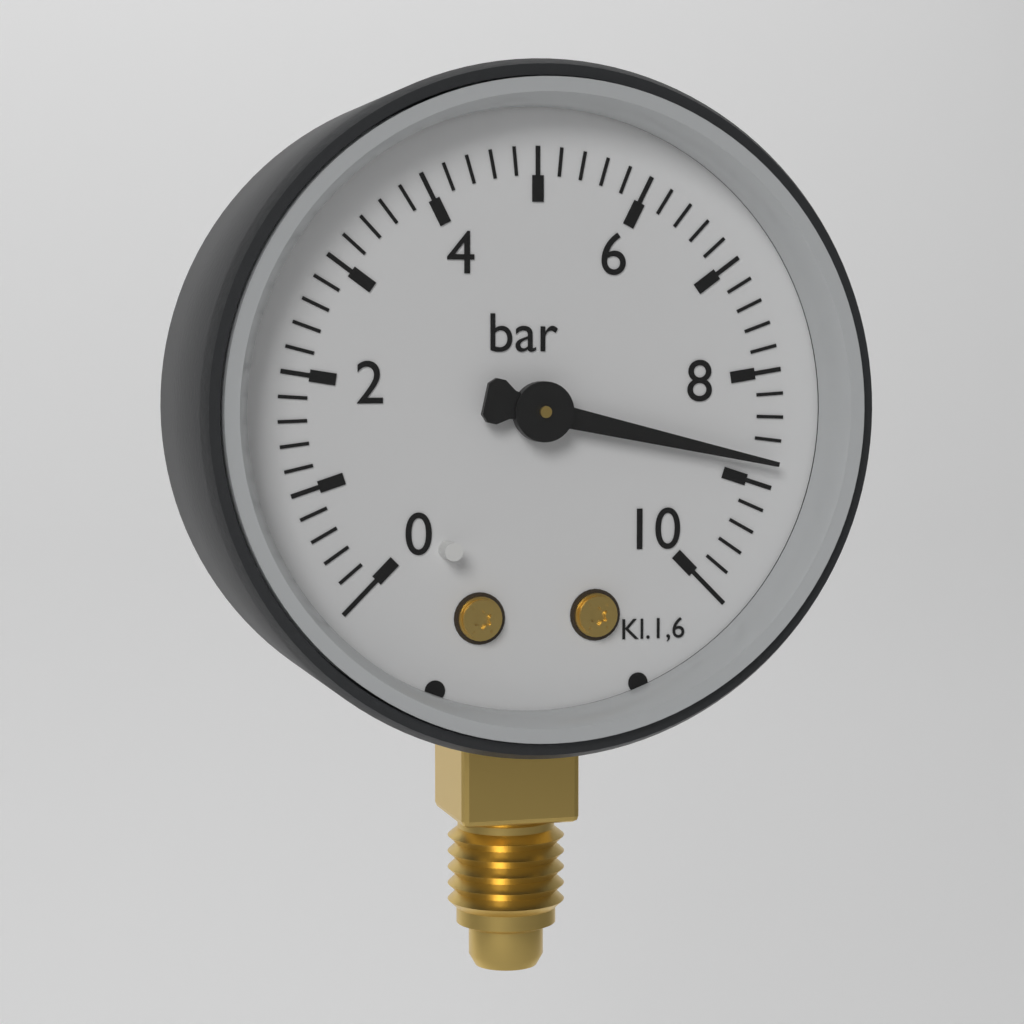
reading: 8.8 bar
